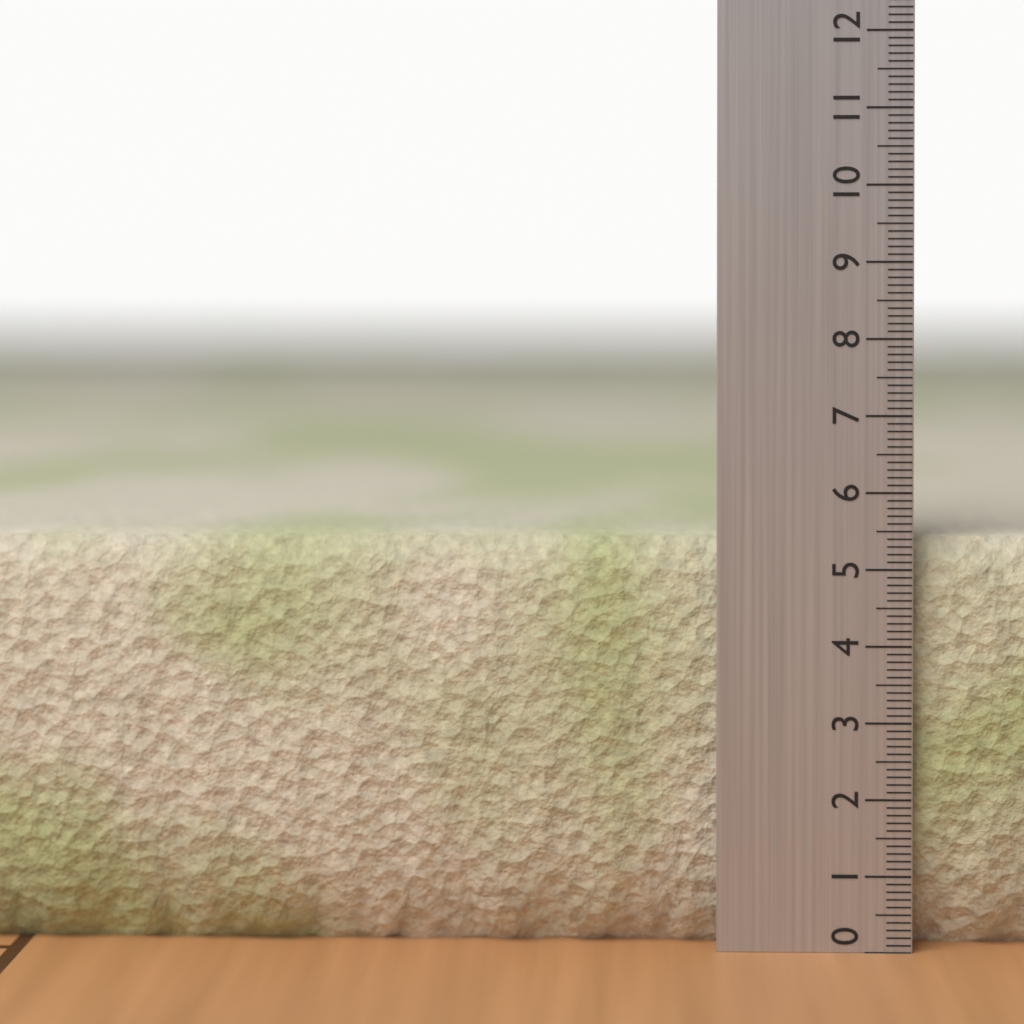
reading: 5.4 (no unit)
